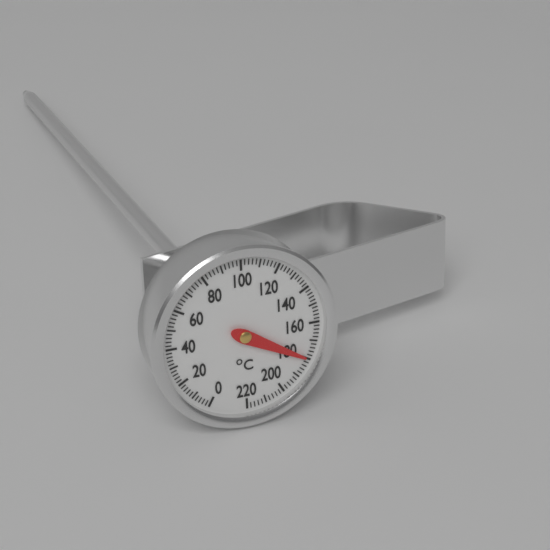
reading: 180 °C
